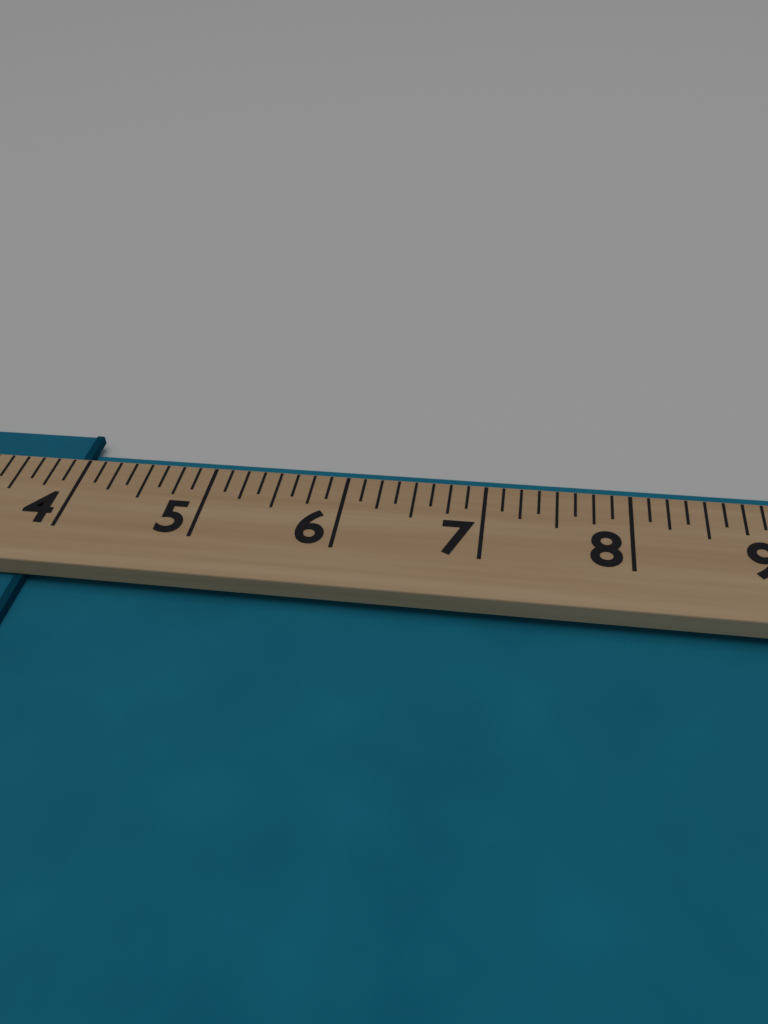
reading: 3.875 (no unit)
